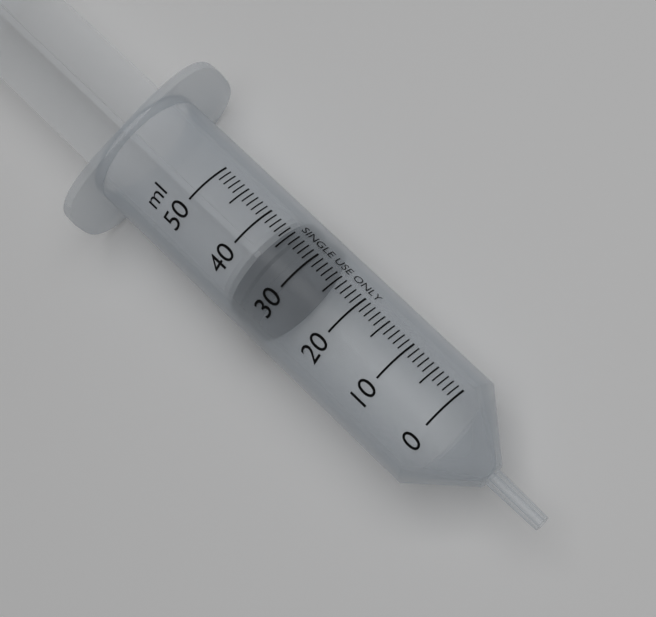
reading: 30 ml
